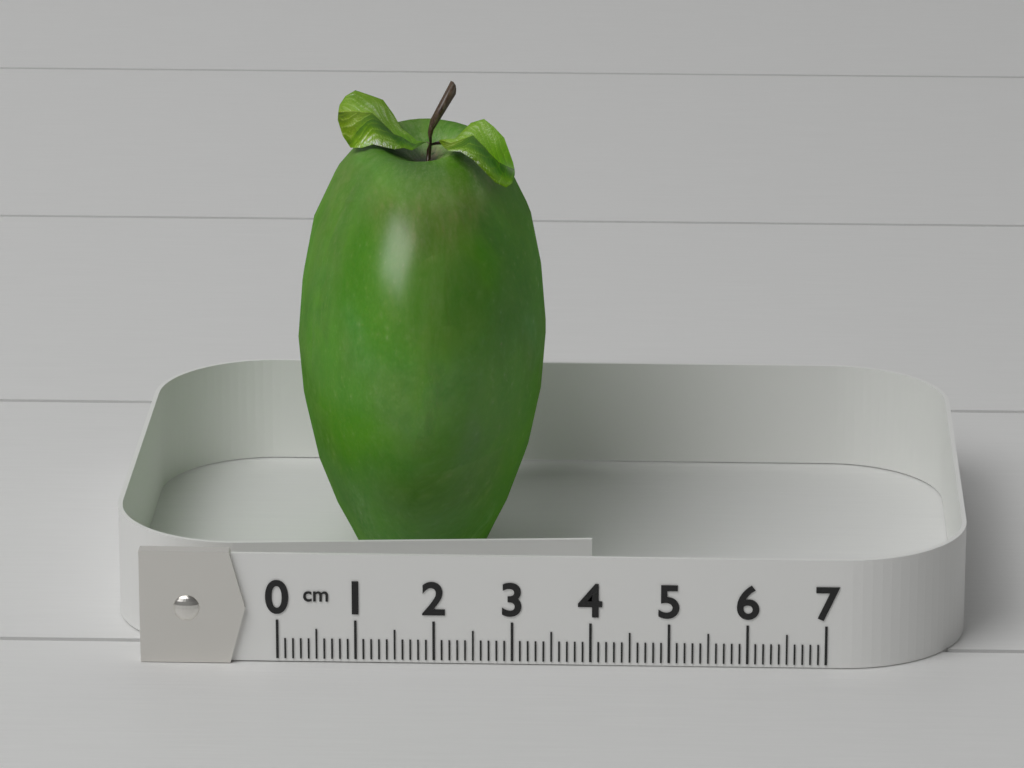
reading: 3.3 cm
